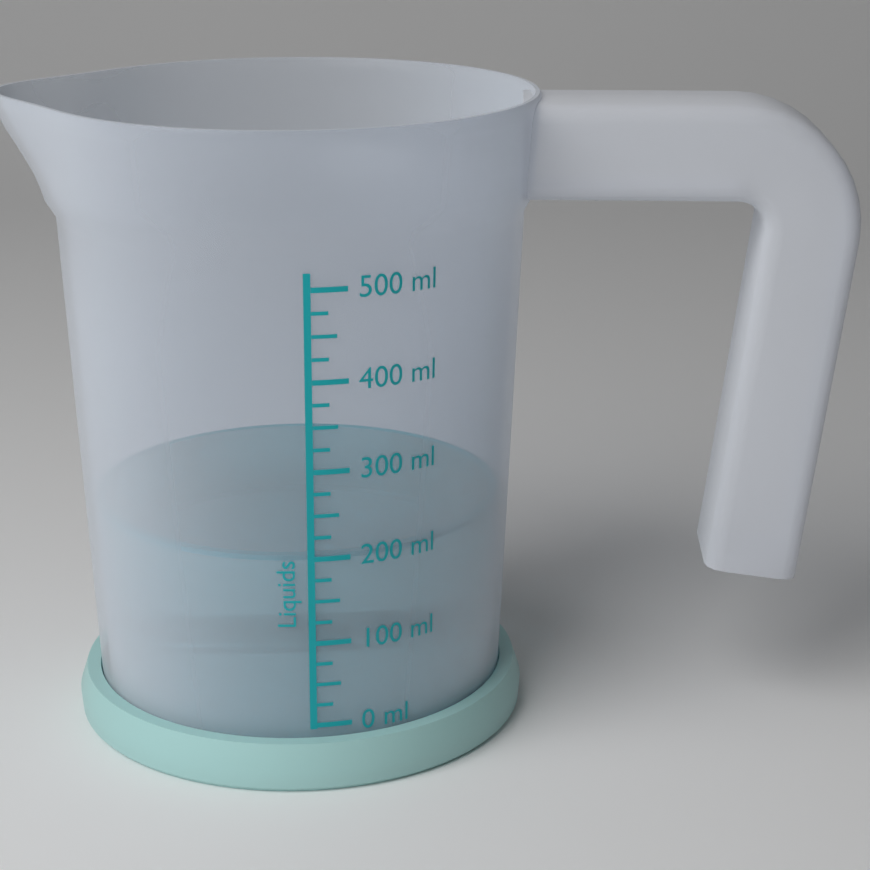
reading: 200 ml
